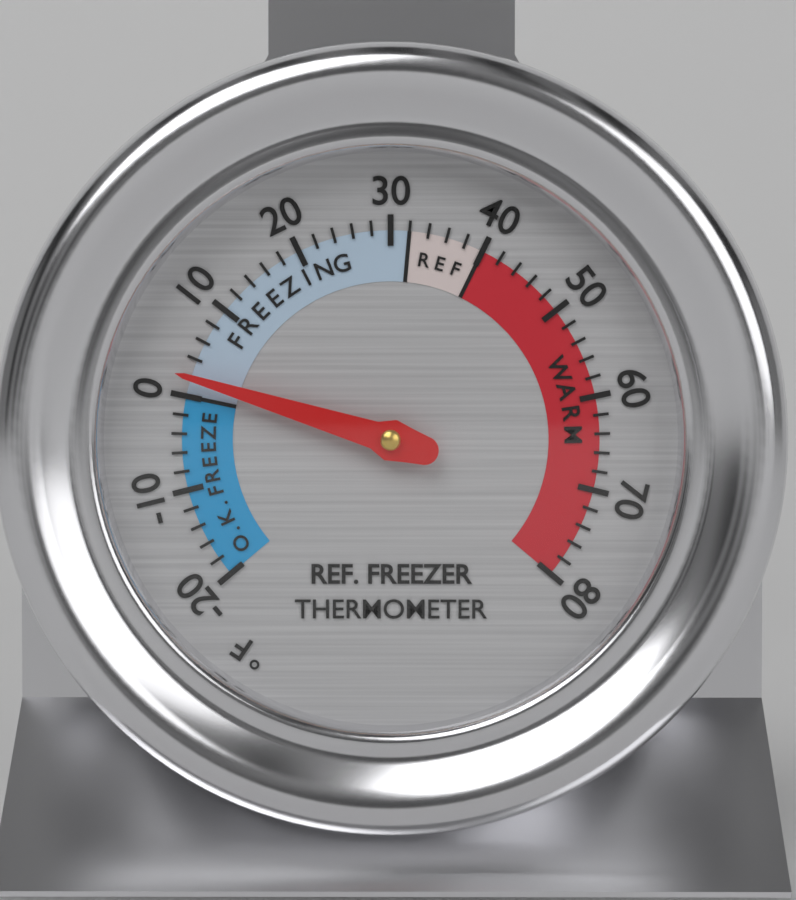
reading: 2 °F
